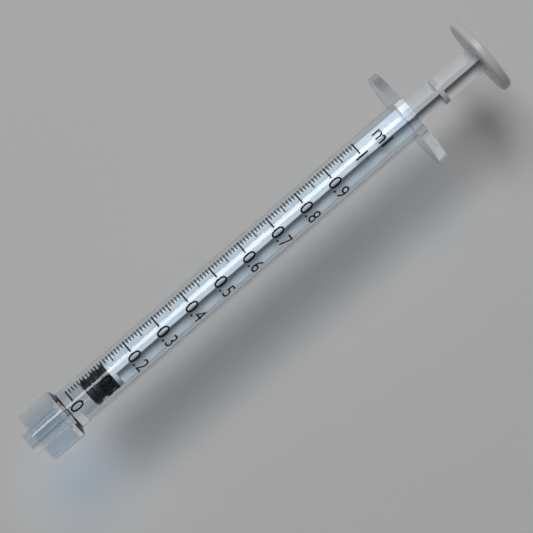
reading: 0.04 ml
